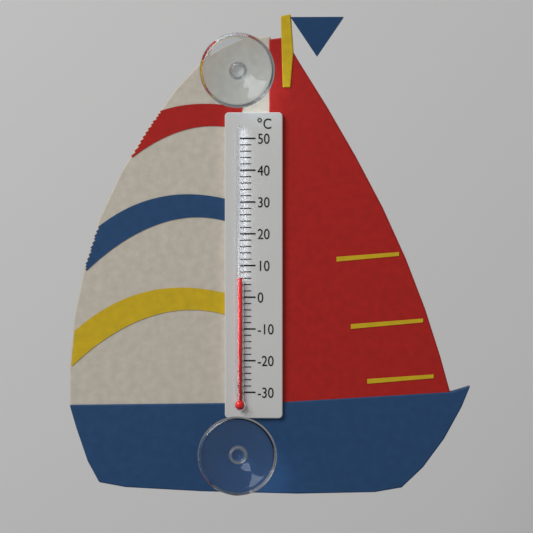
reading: 6 °C
